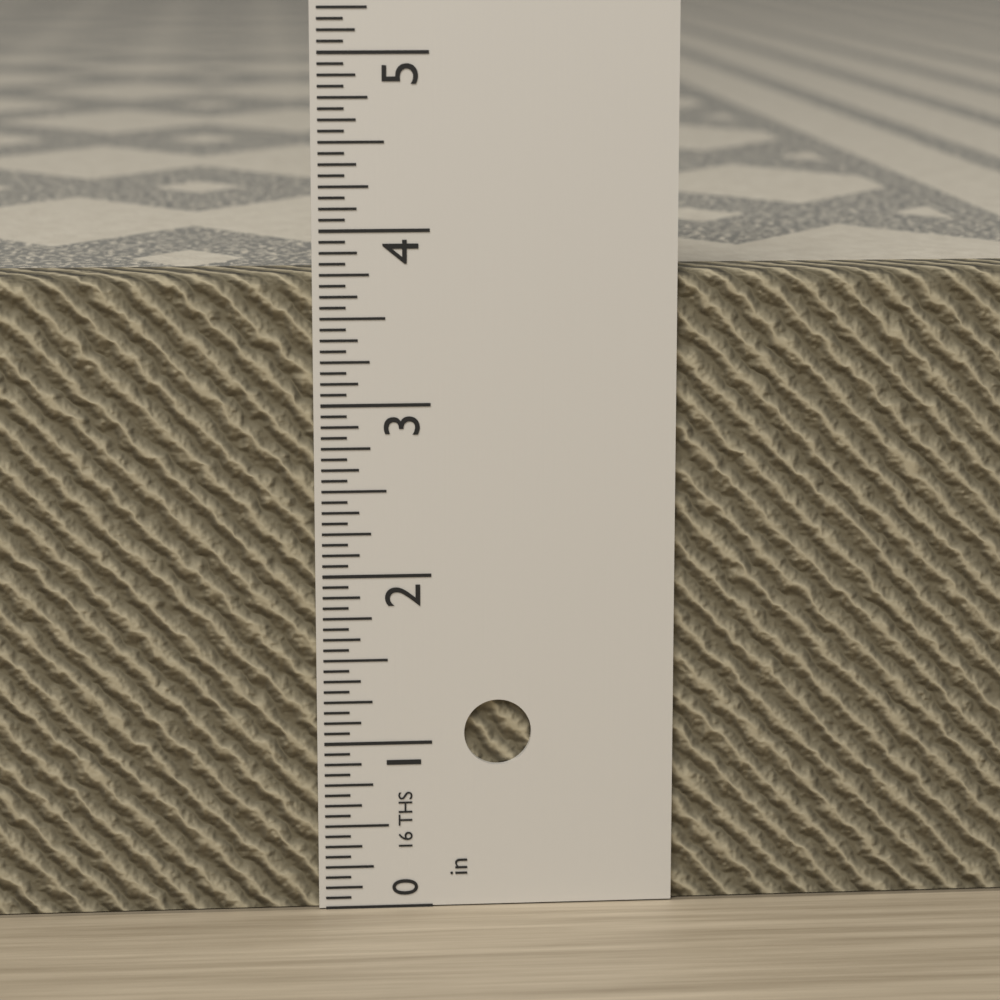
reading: 3.7500 in
